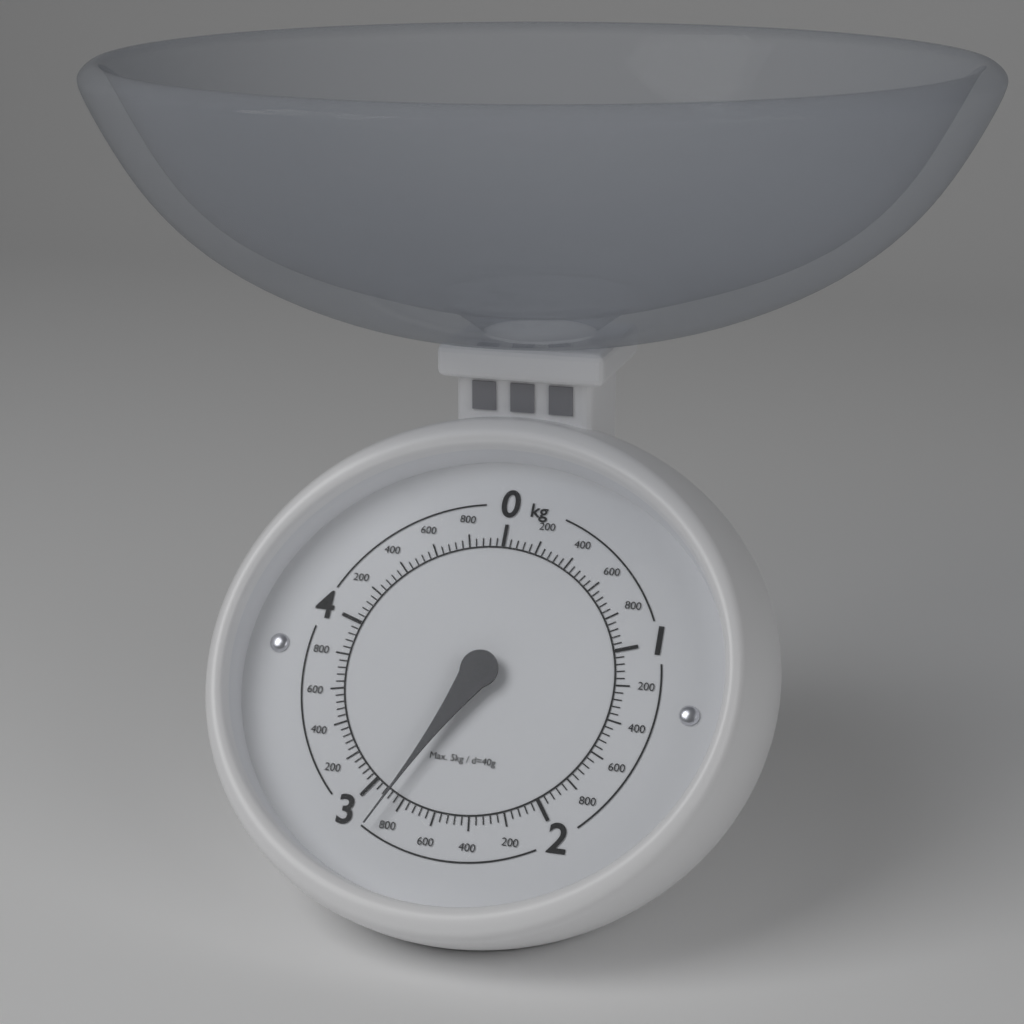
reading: 2.88 kg
